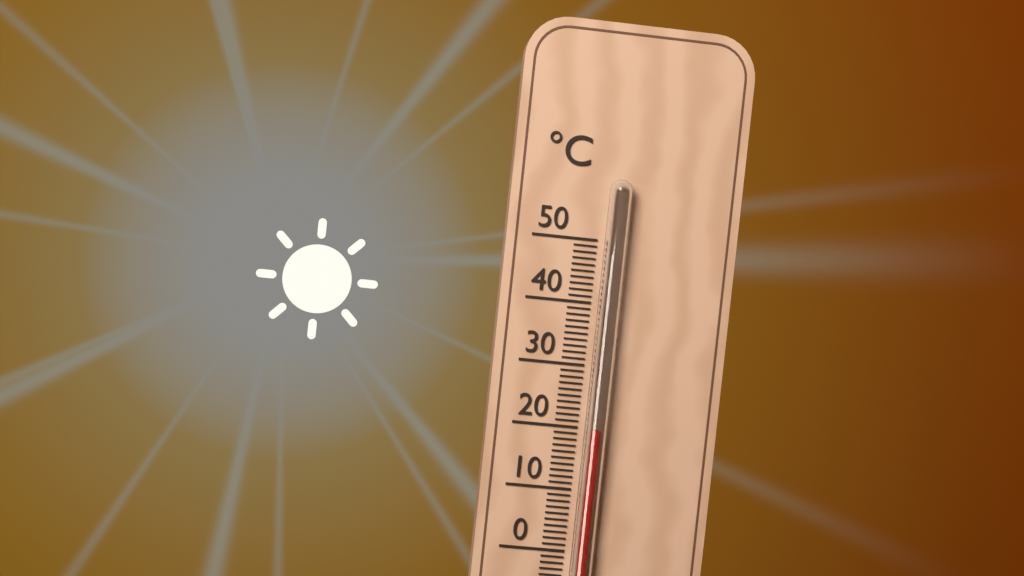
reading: 20 °C
